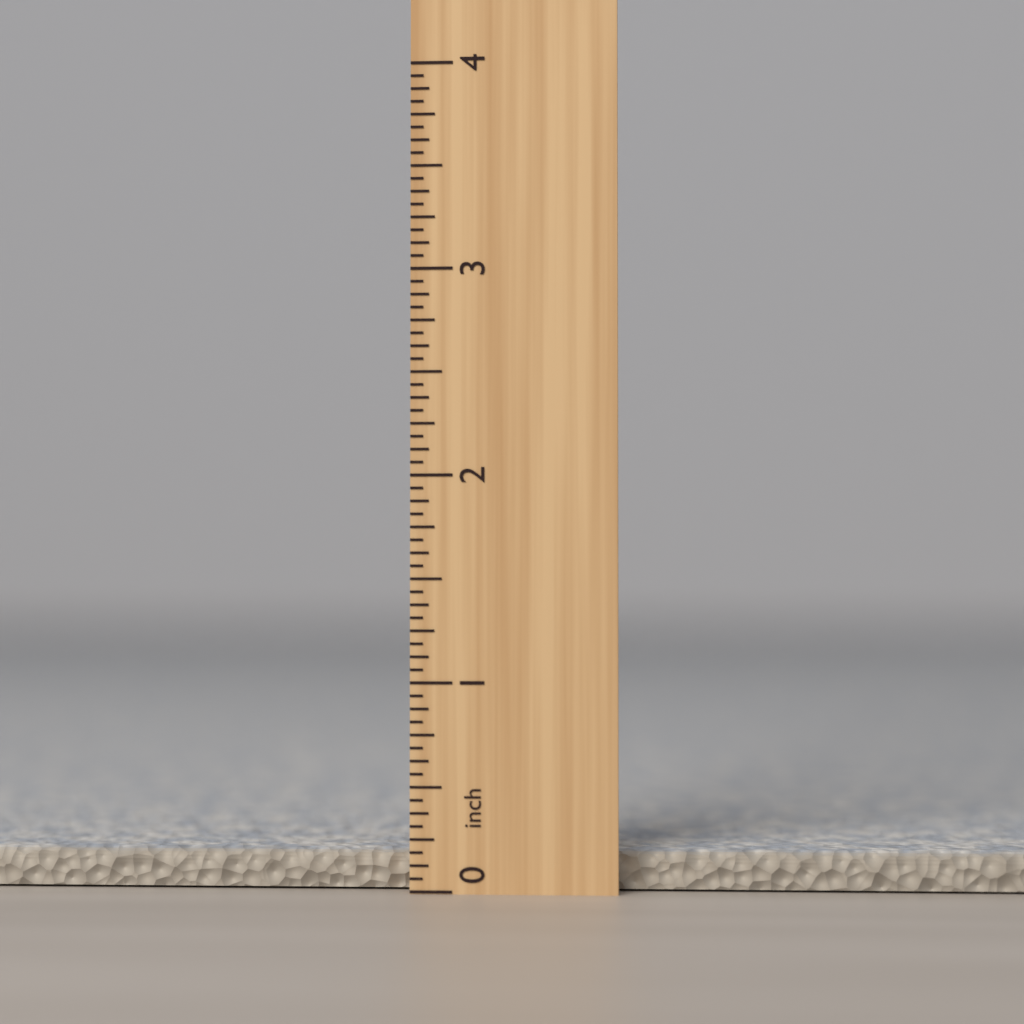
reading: 0.1875 inch
